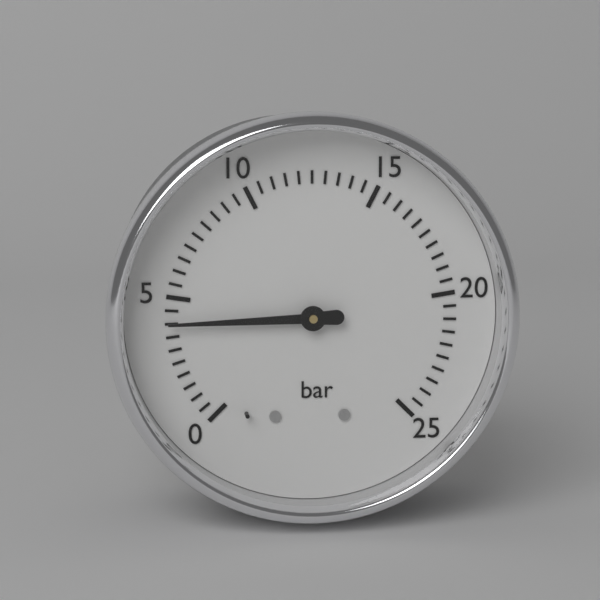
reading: 4.0 bar
